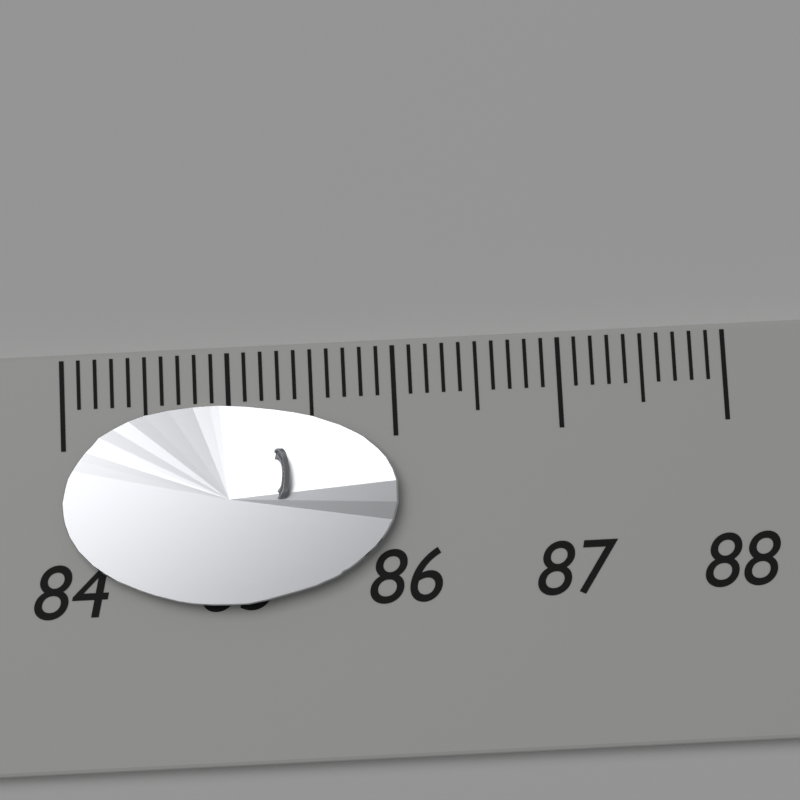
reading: 86.0 (no unit)
